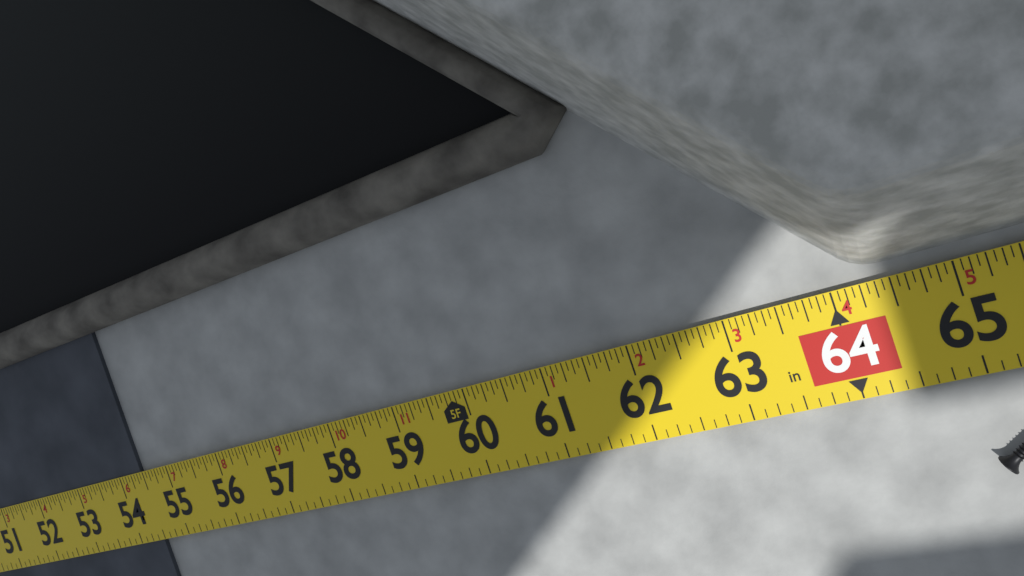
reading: 54.4375 in
